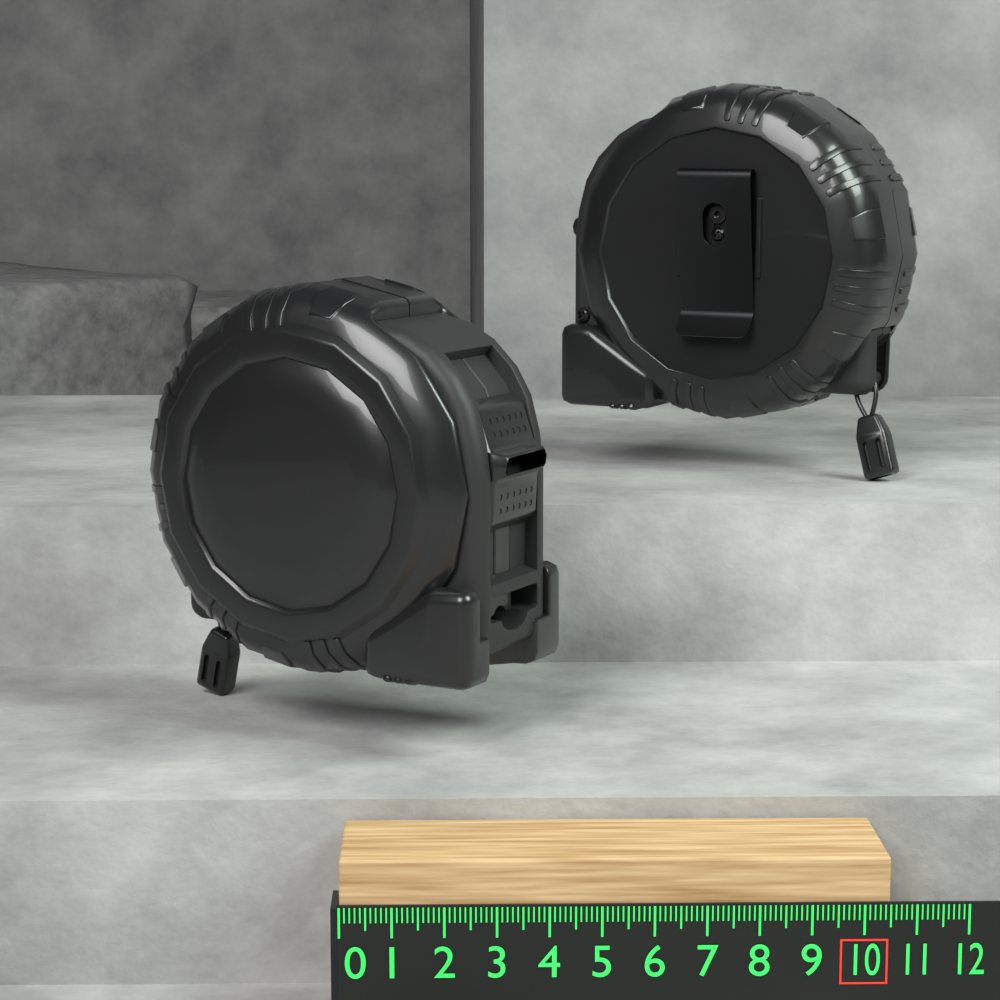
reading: 10.5 (no unit)
